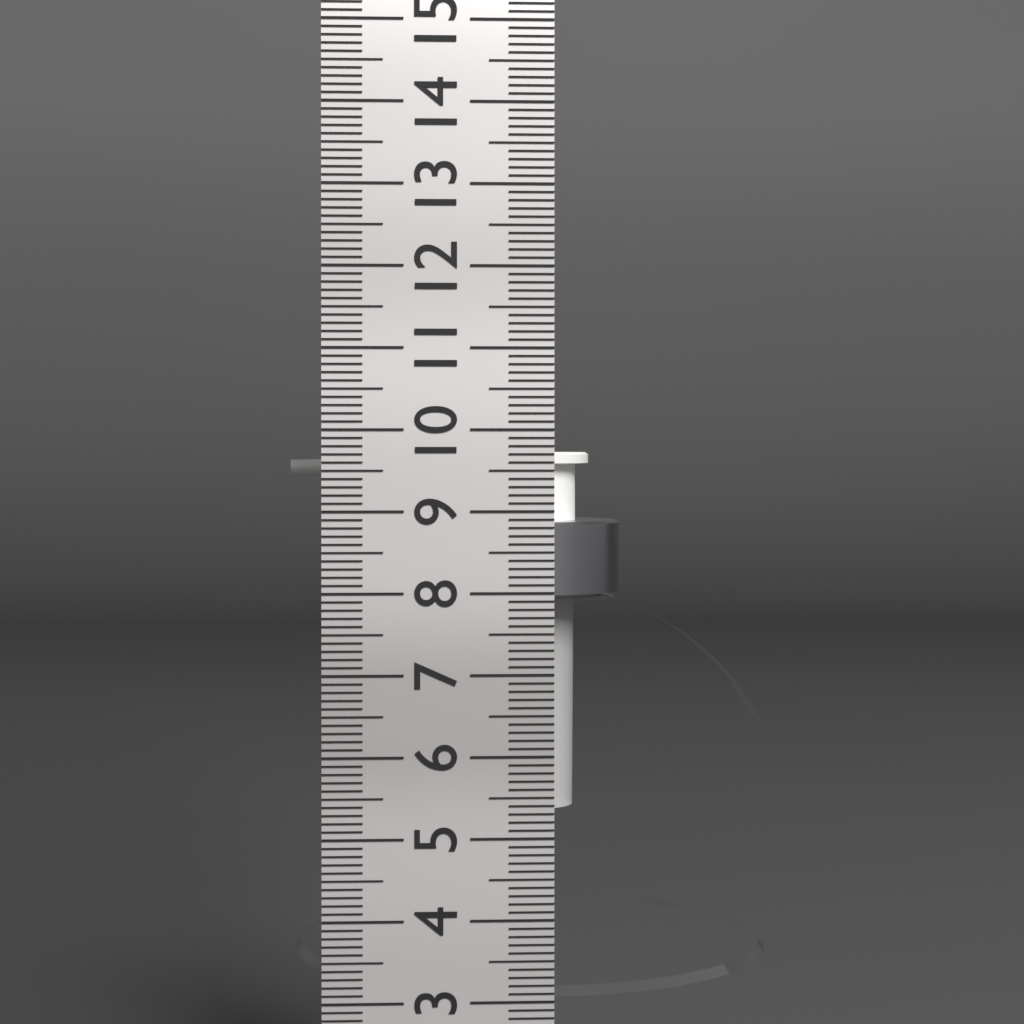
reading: 9.7 cm
